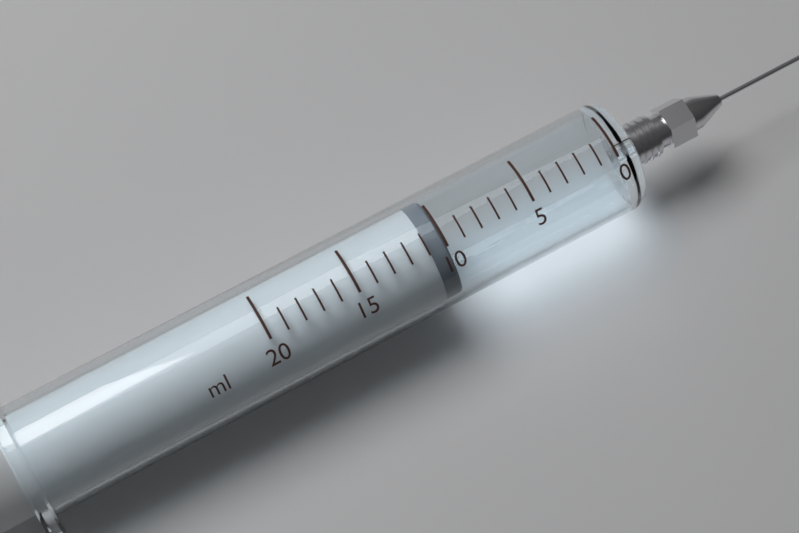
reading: 10 ml
